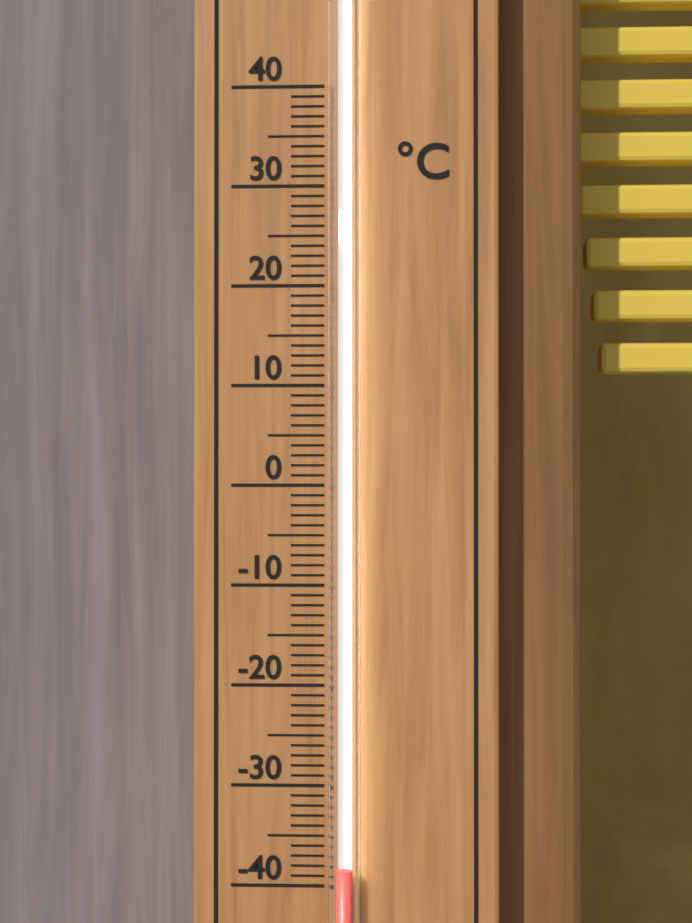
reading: -38 °C
